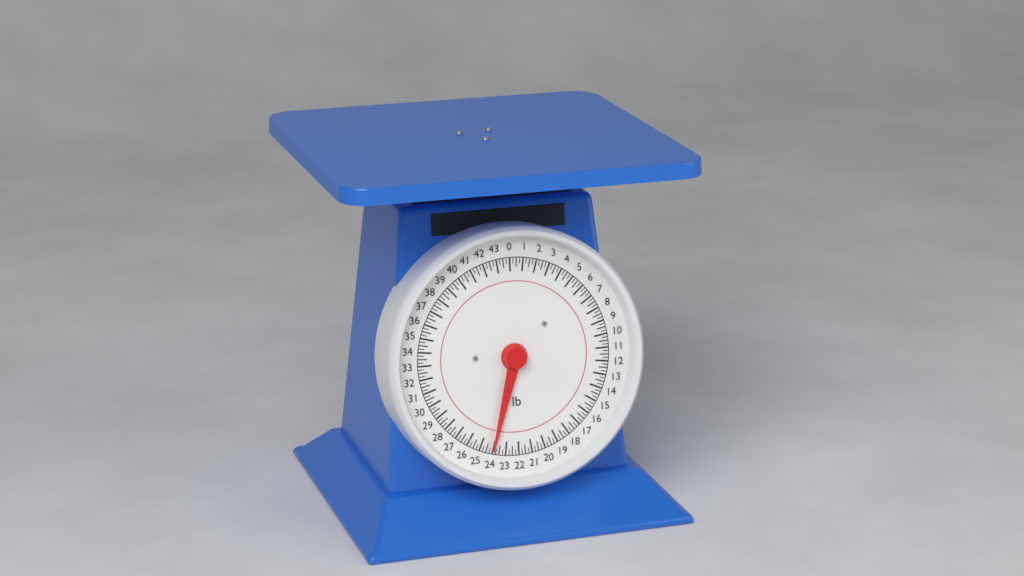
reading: 24.00 lb
